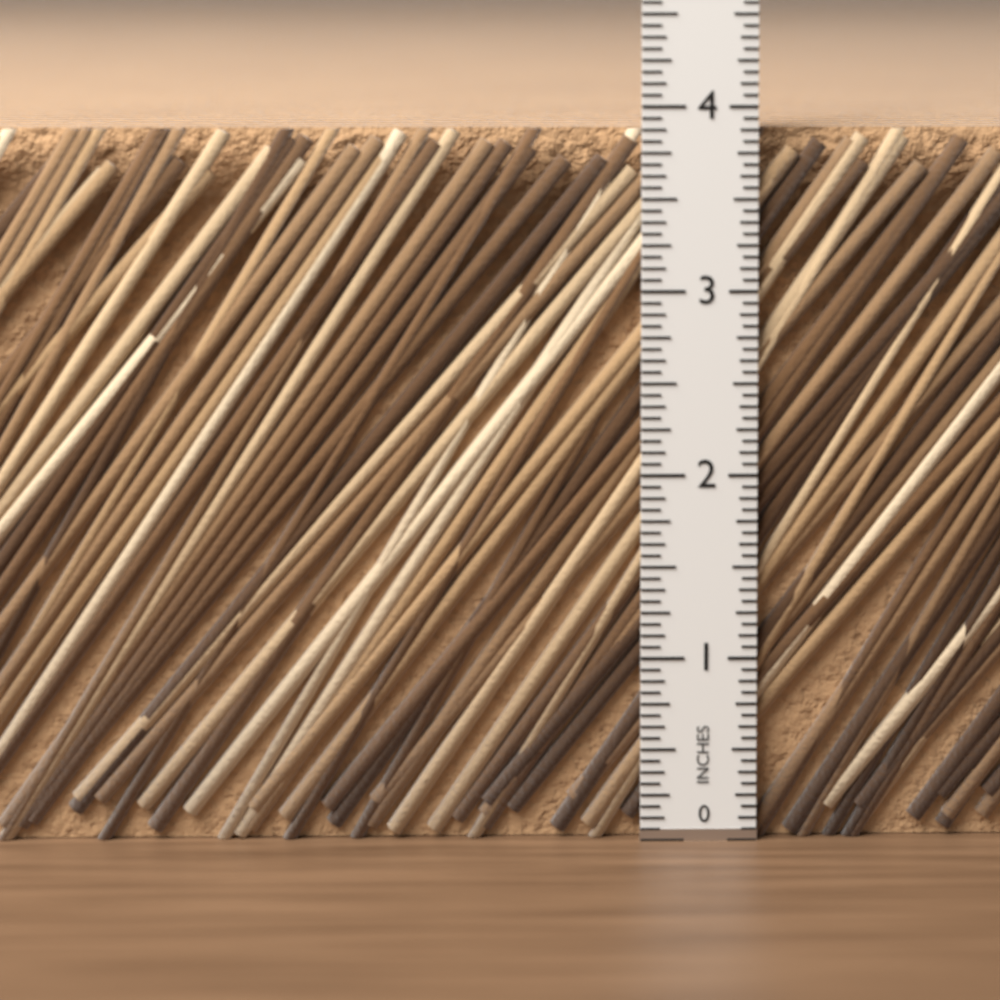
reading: 3.8750 in
